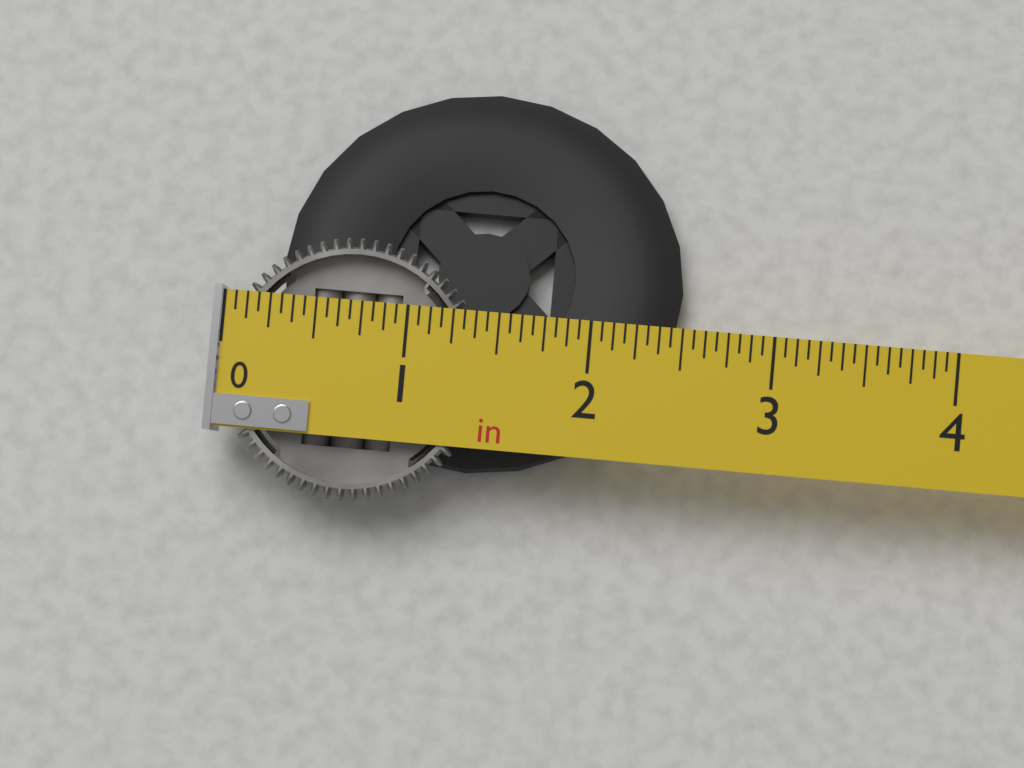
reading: 1.4375 in
